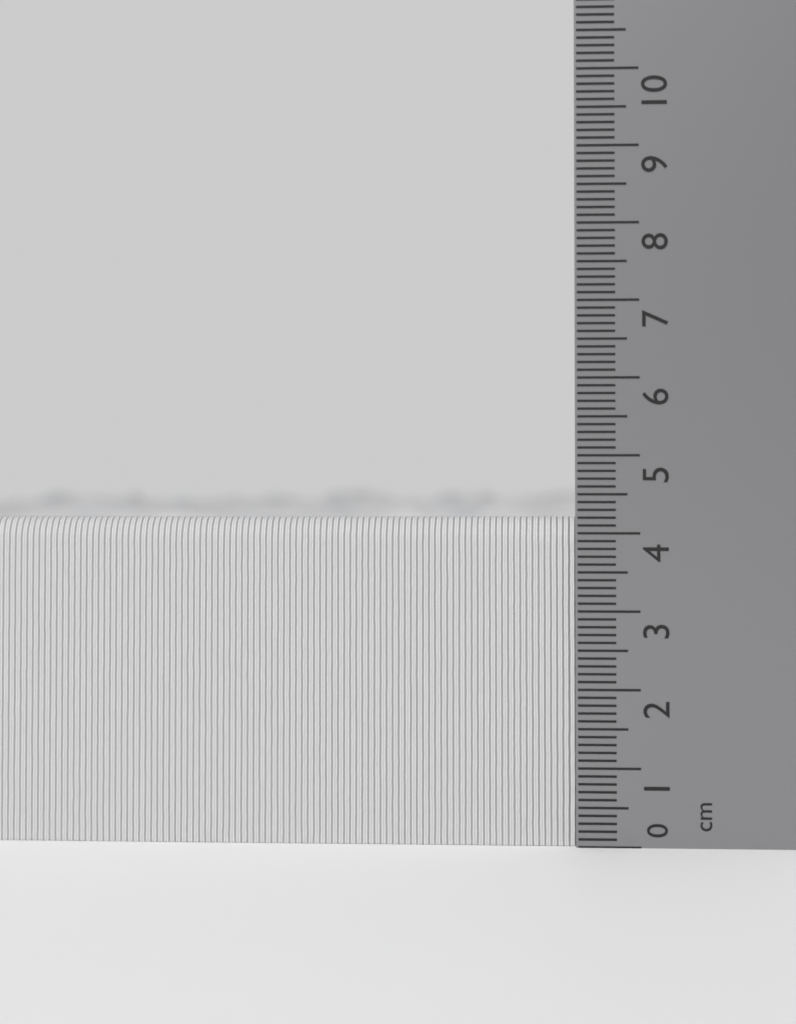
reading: 4.2 cm
